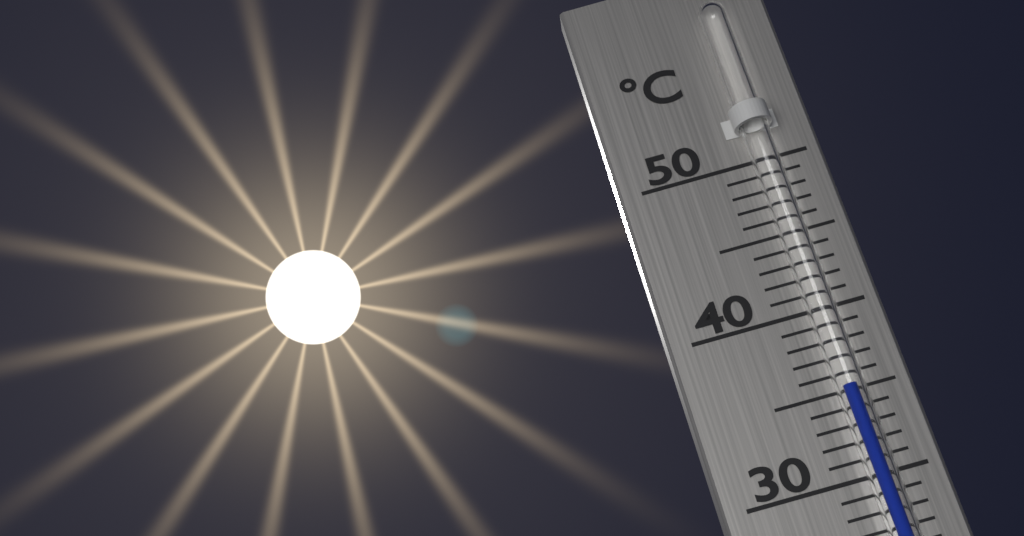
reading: 35 °C
